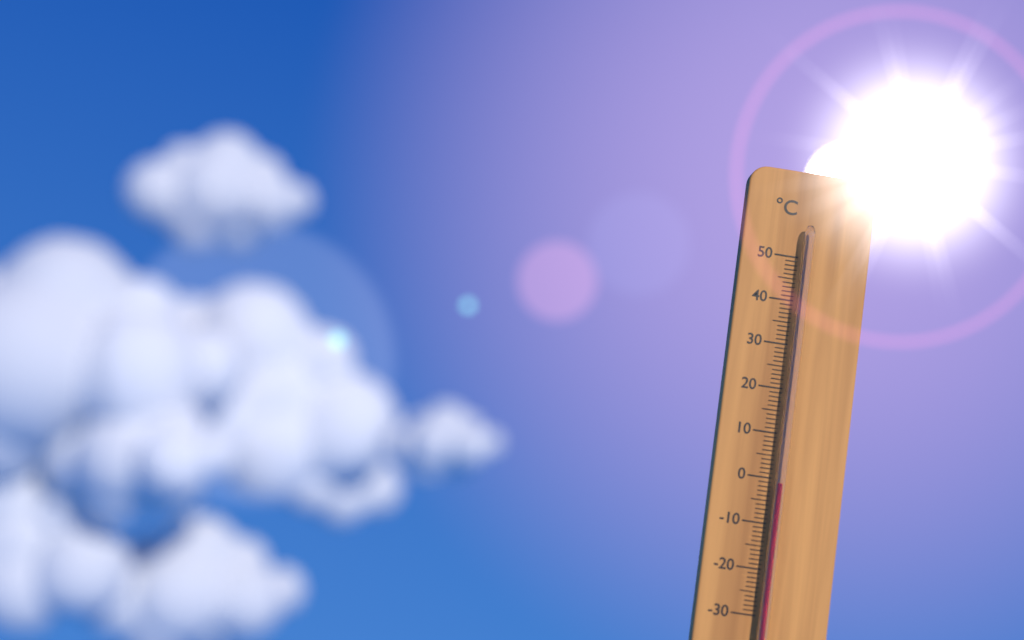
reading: -1 °C
